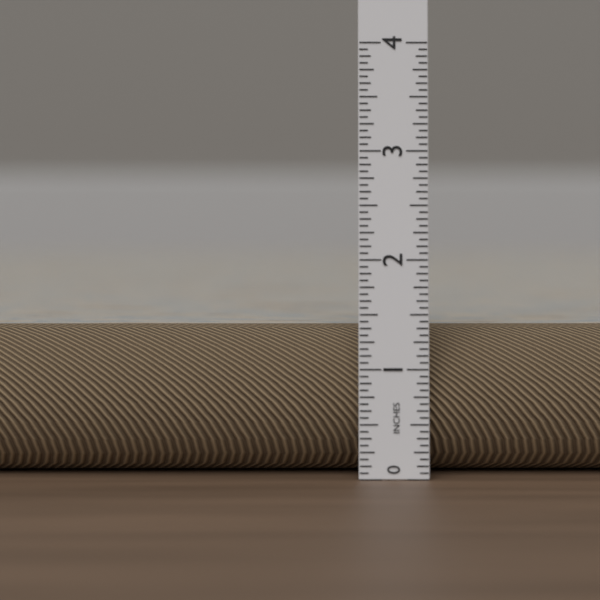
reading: 1.3750 in
